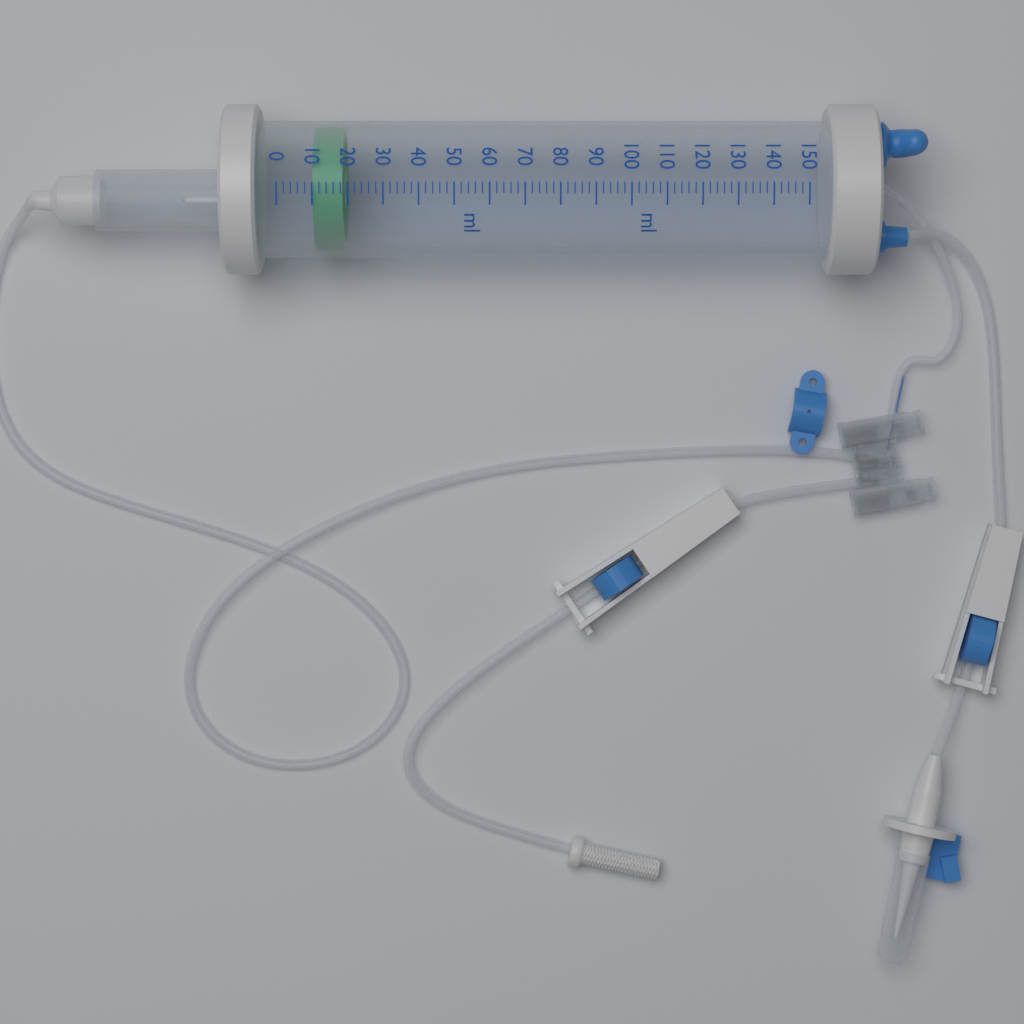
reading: 10 ml
